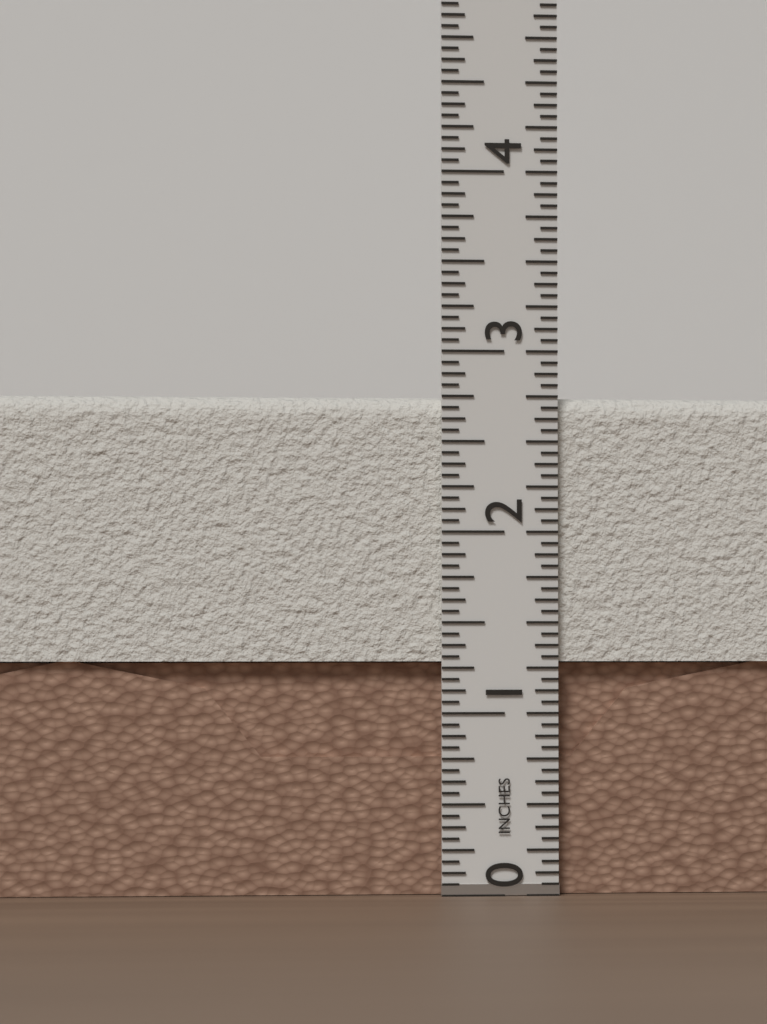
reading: 2.7500 in
